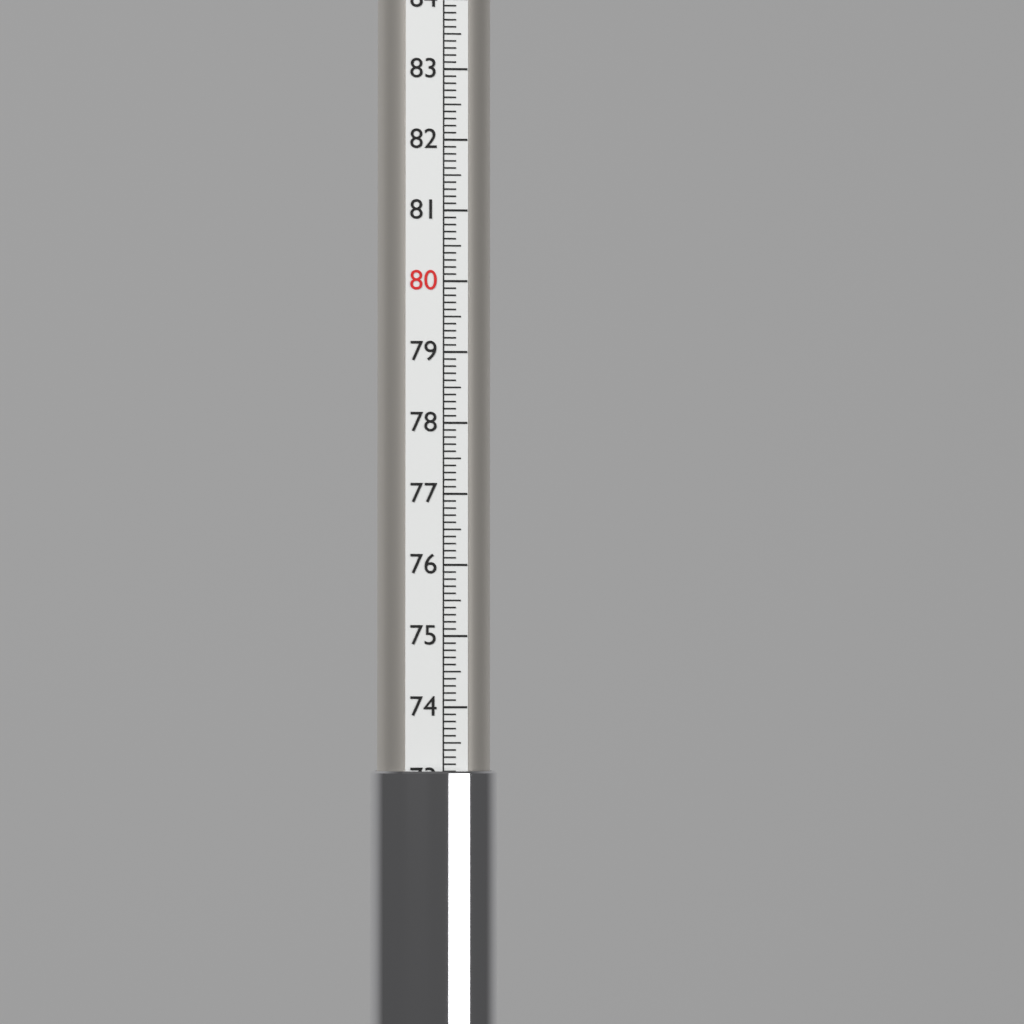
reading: 73.1 (no unit)
